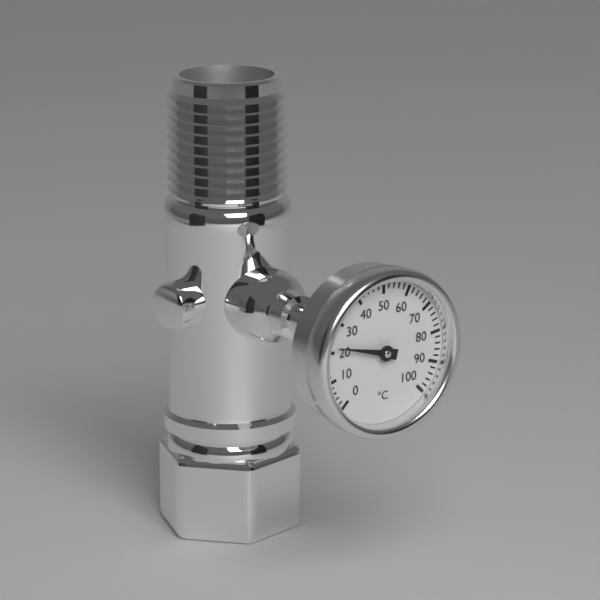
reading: 22 °C
